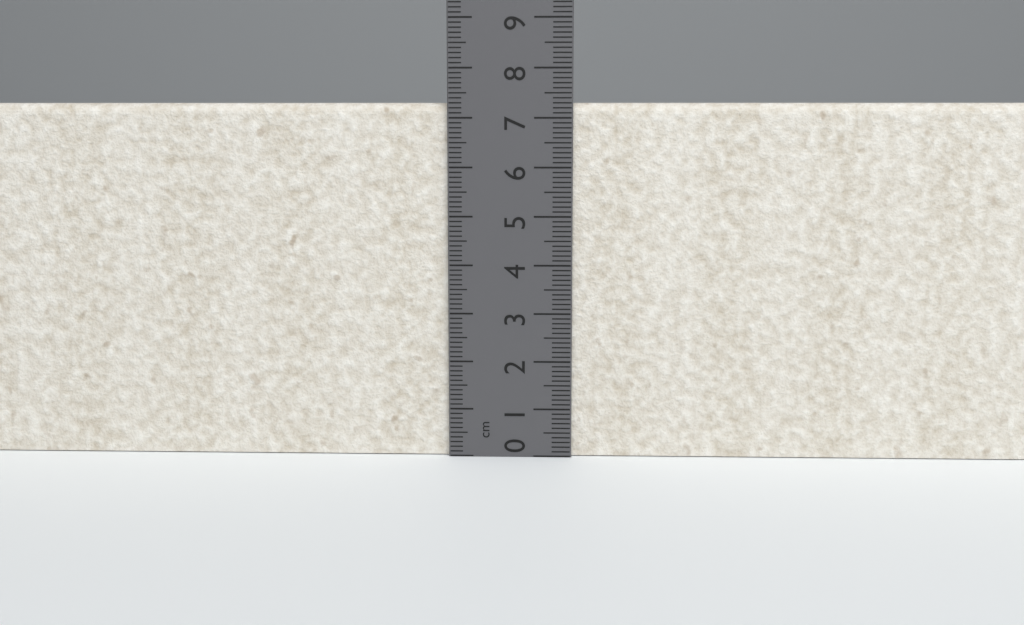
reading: 7.3 cm
